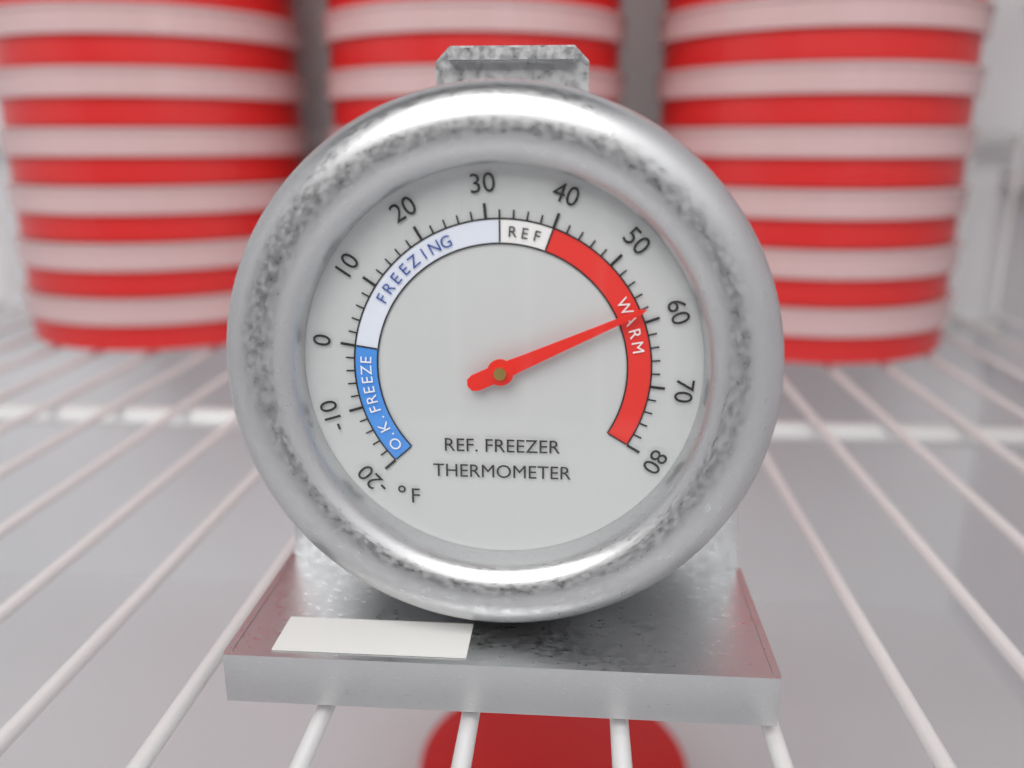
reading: 58 °F
